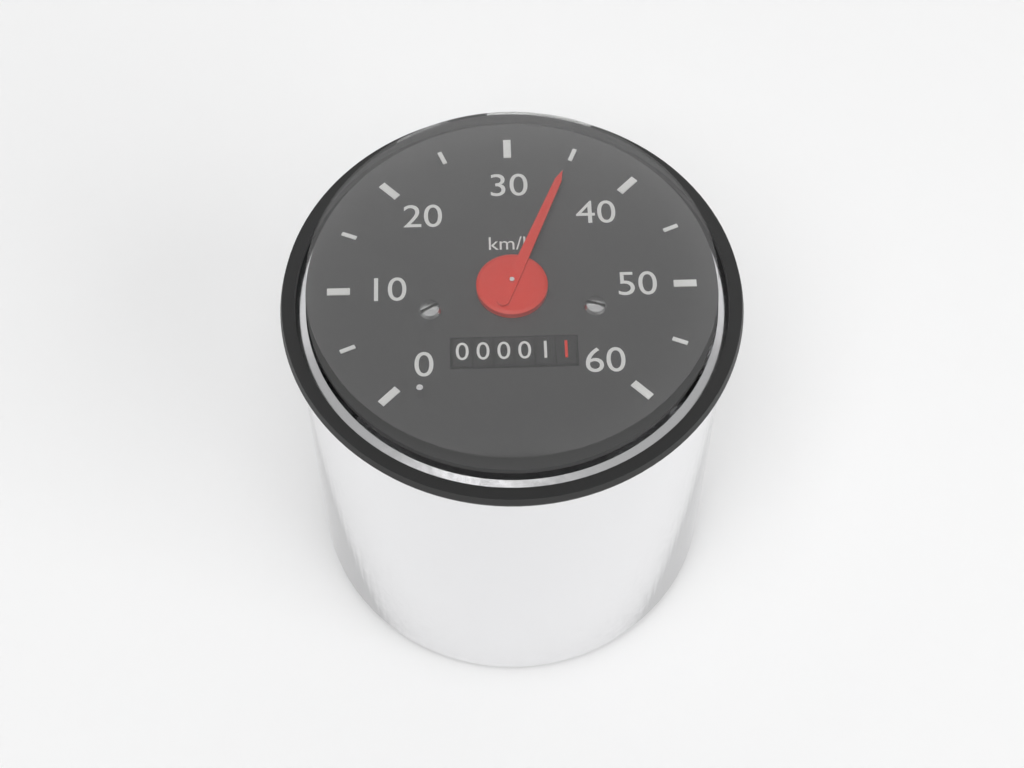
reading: 35 km/h
